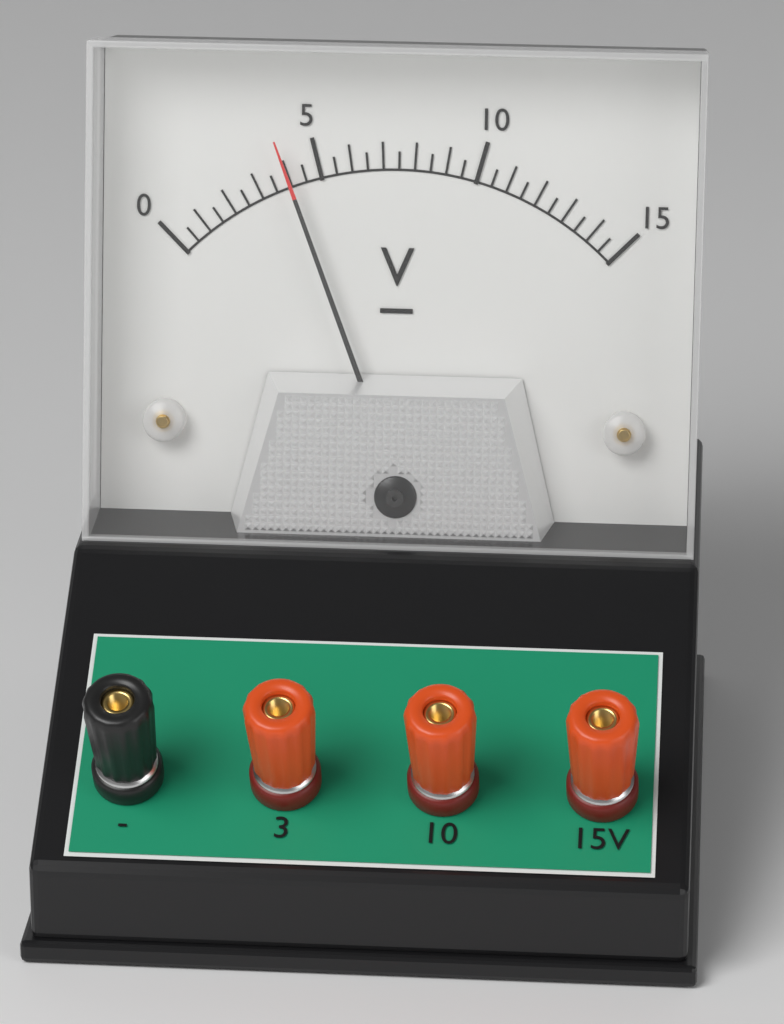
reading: 4.0 V
